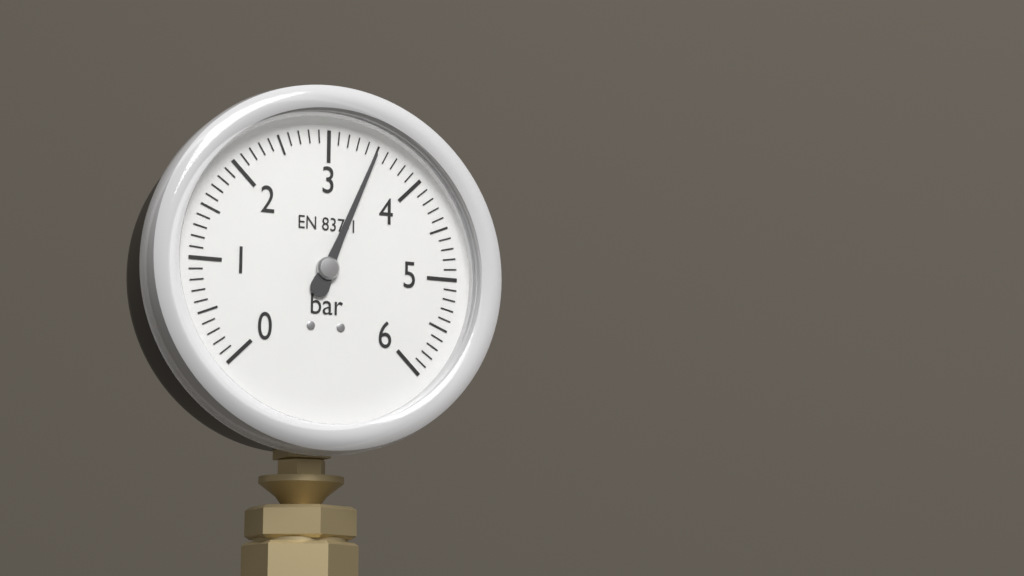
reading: 3.5 bar
